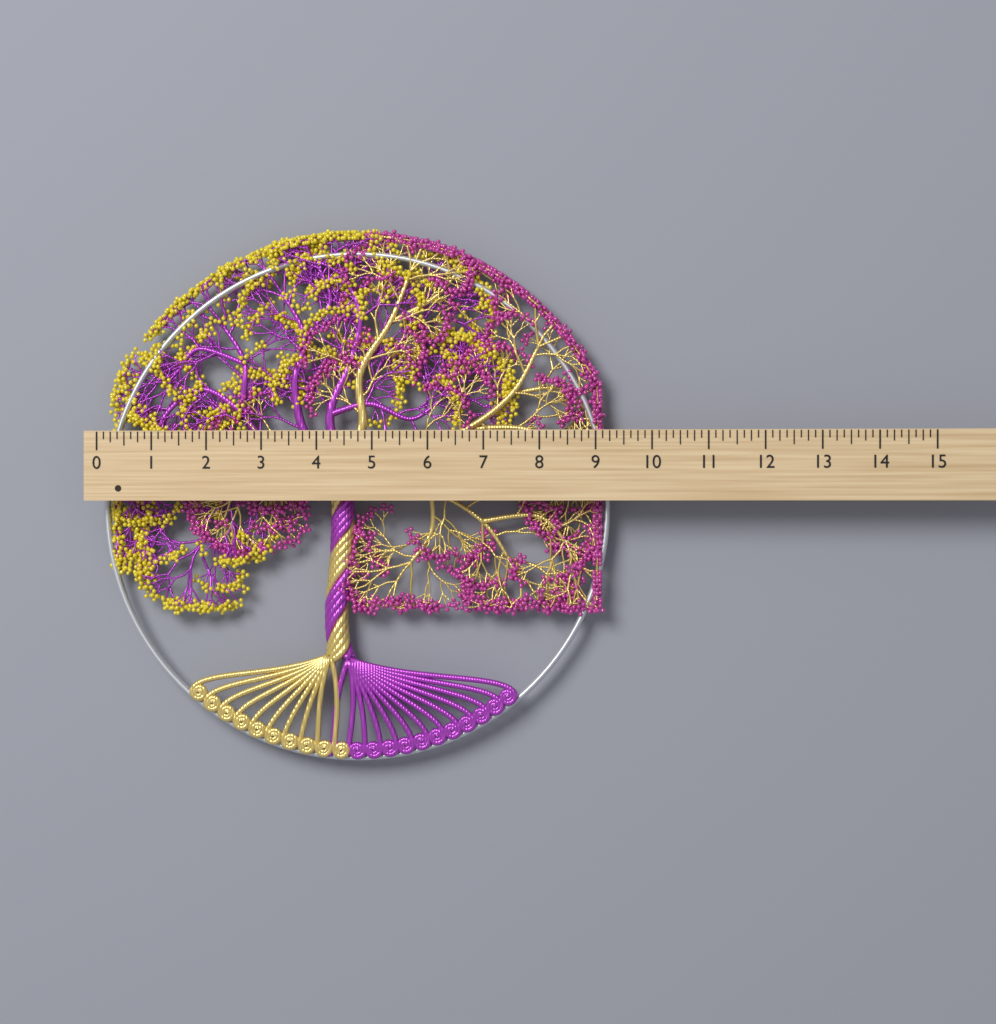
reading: 9.250 (no unit)
